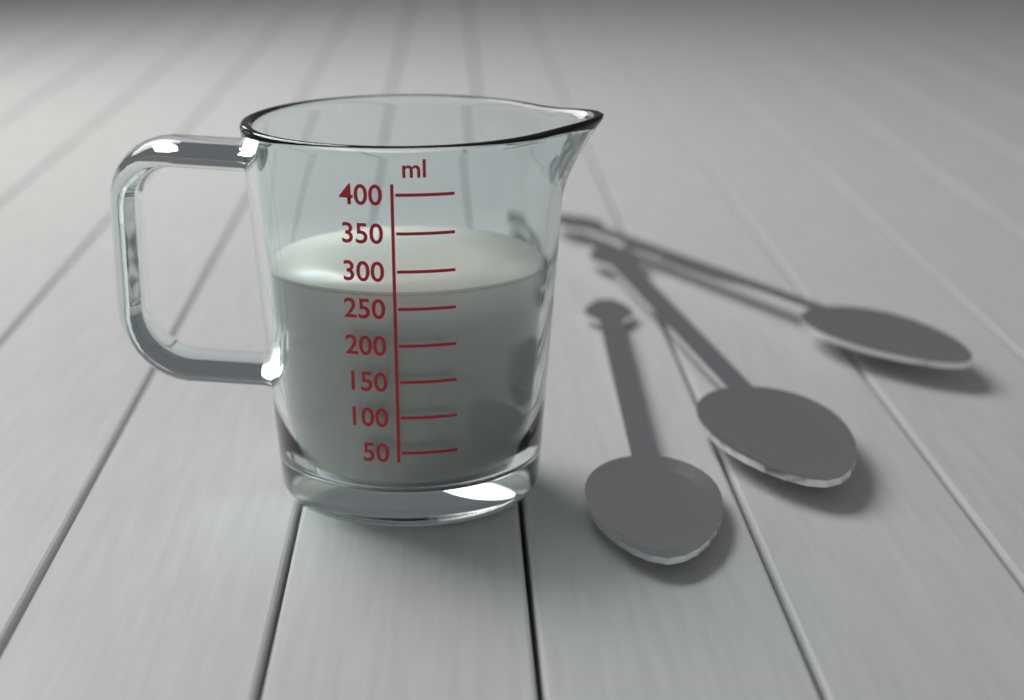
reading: 270 ml
